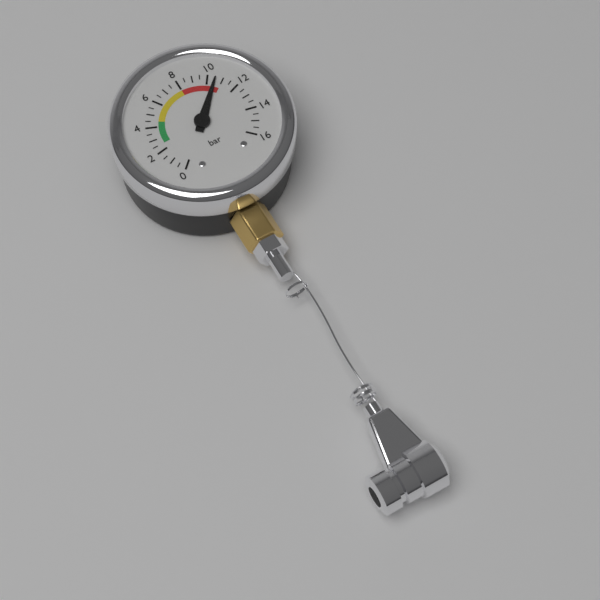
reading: 10.5 bar
